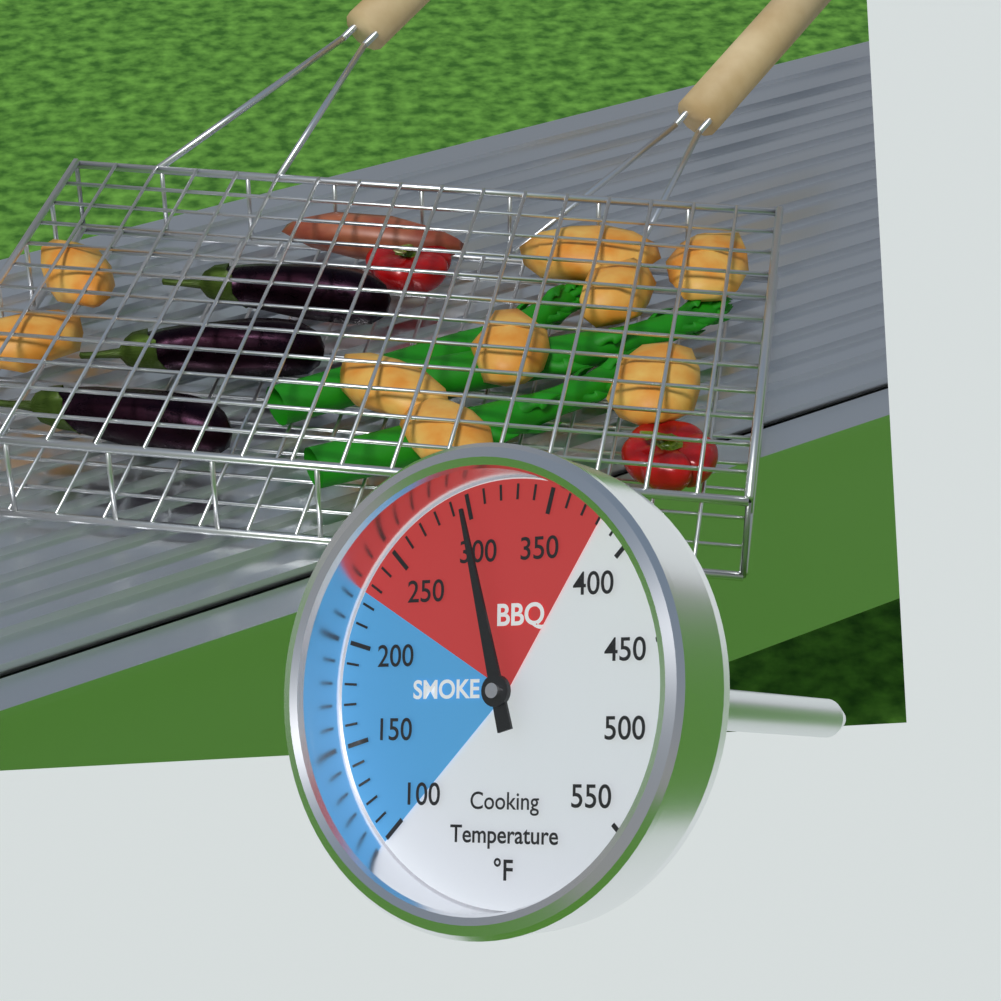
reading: 300 °F
